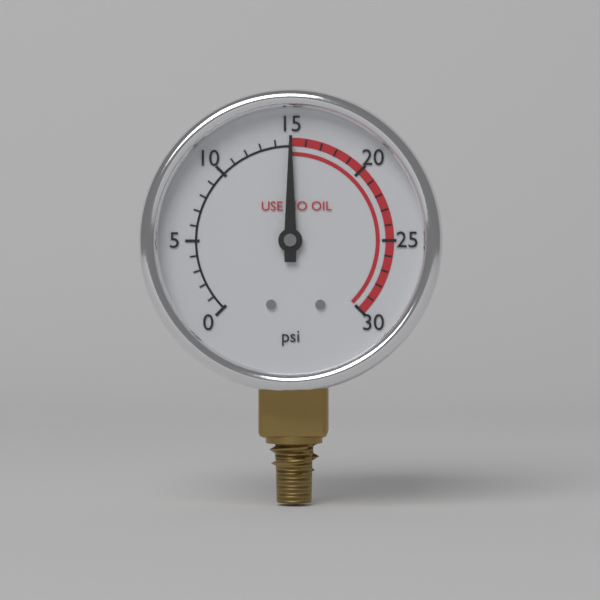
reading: 15 psi
